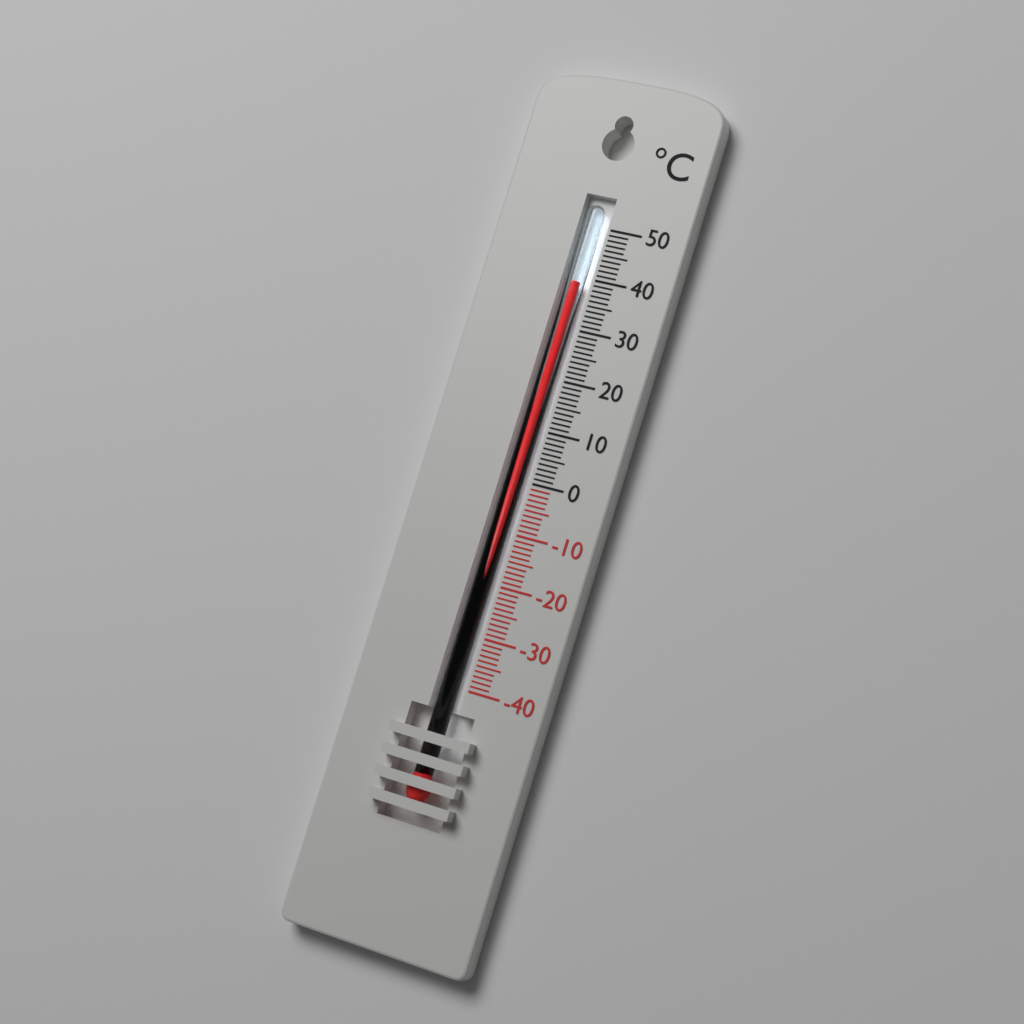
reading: 39 °C
